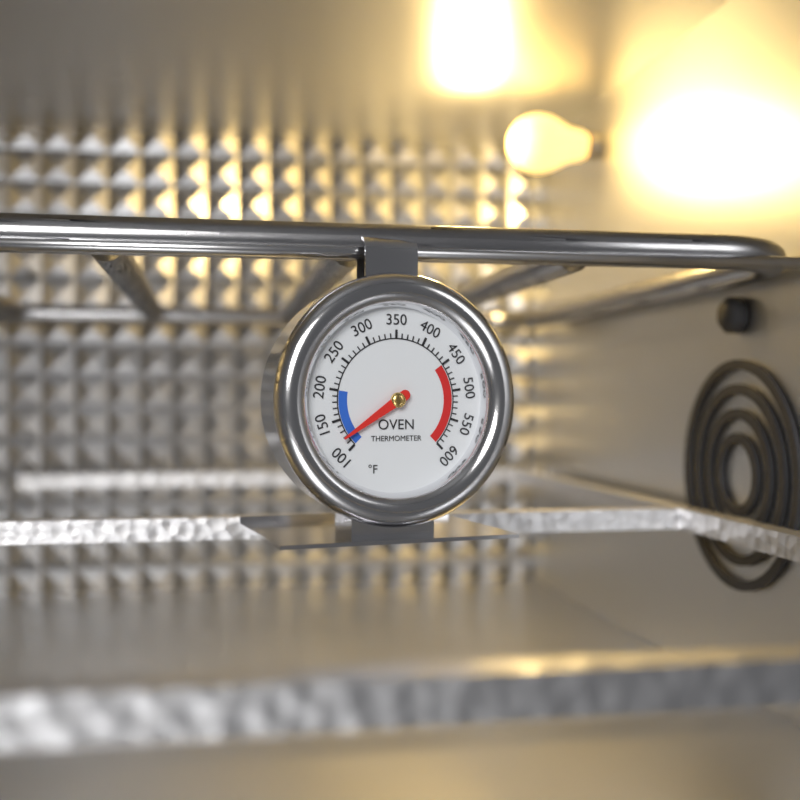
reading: 120 °F
